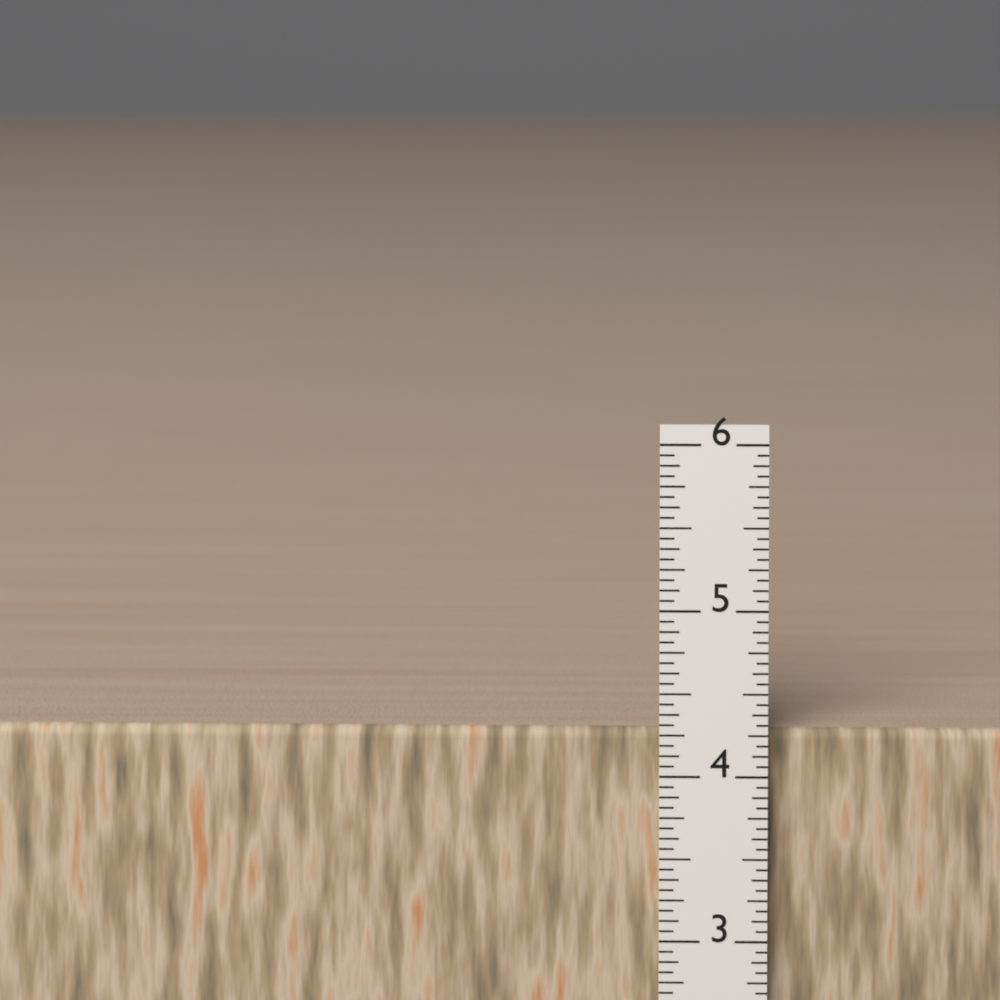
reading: 4.2500 in
